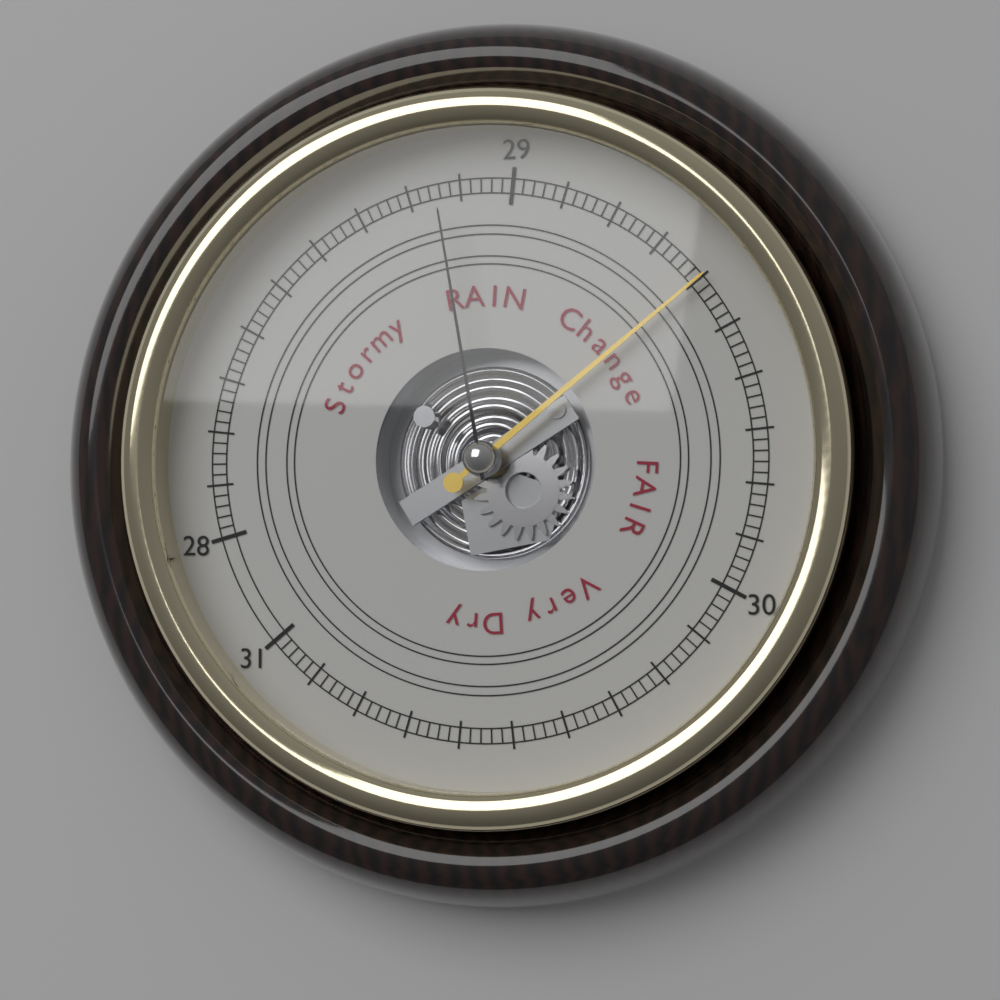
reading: 29.40 (no unit)
